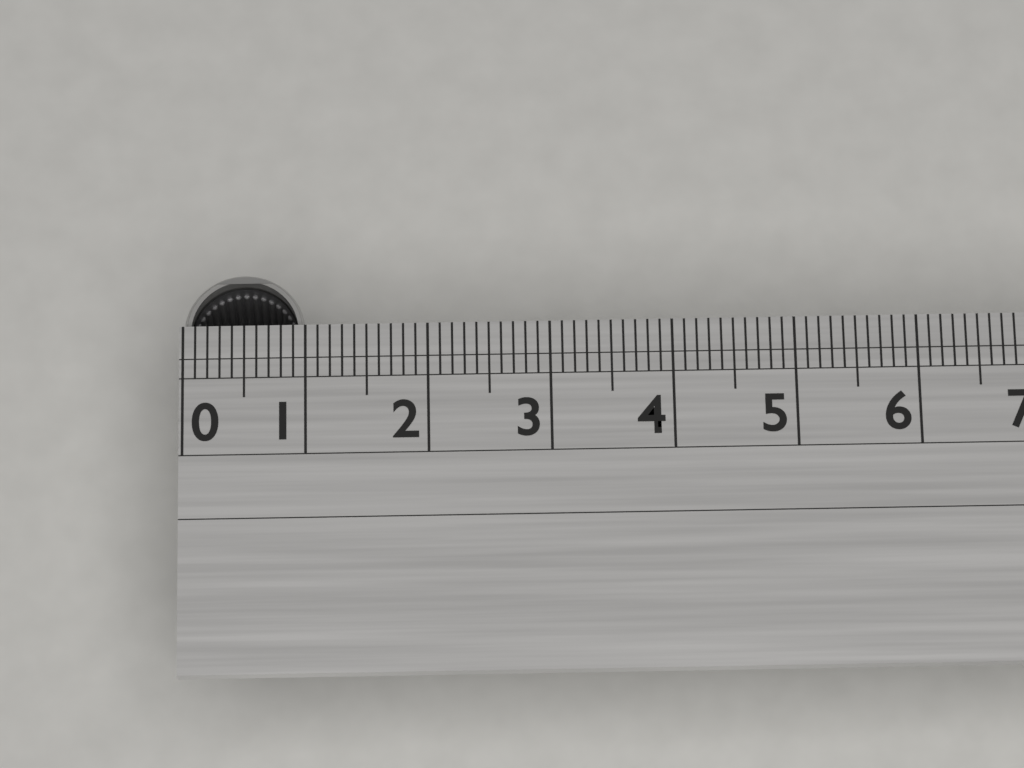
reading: 1.0 (no unit)
